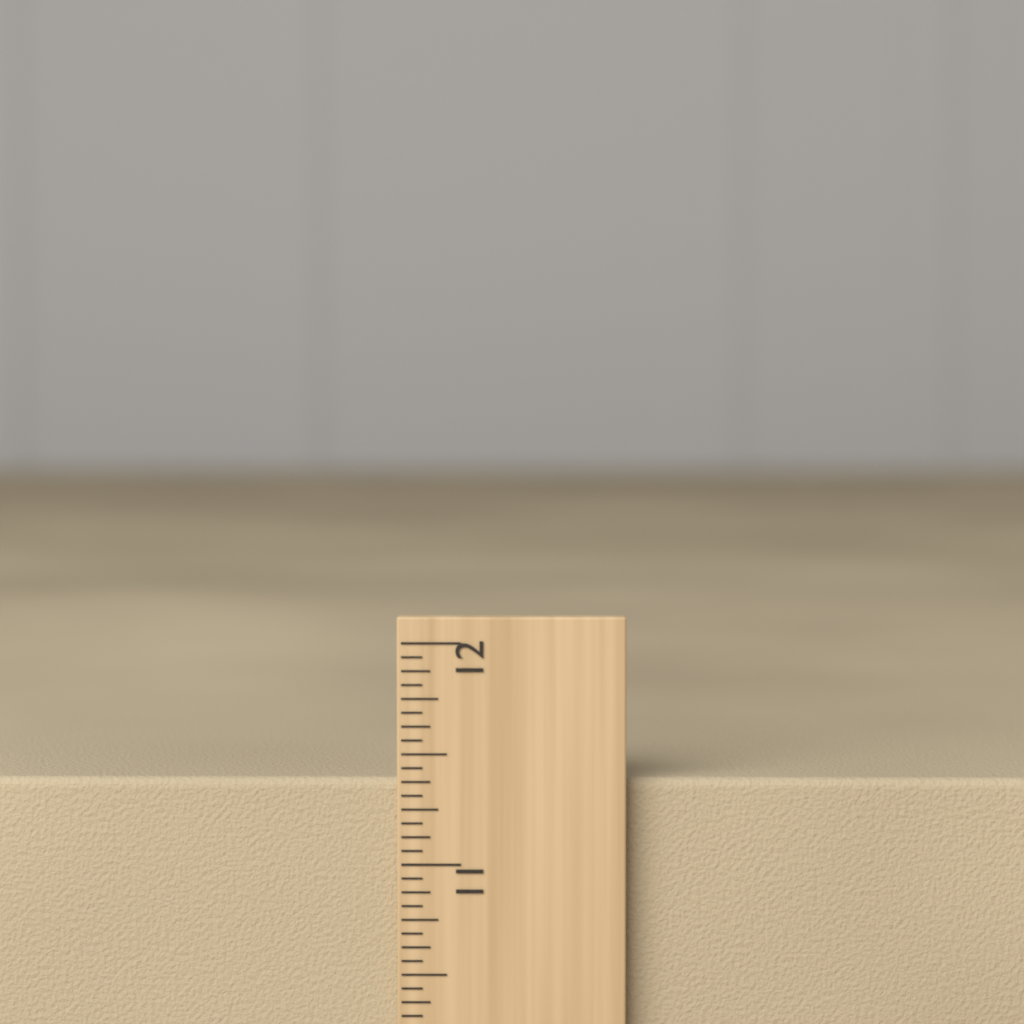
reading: 11.3750 inch
